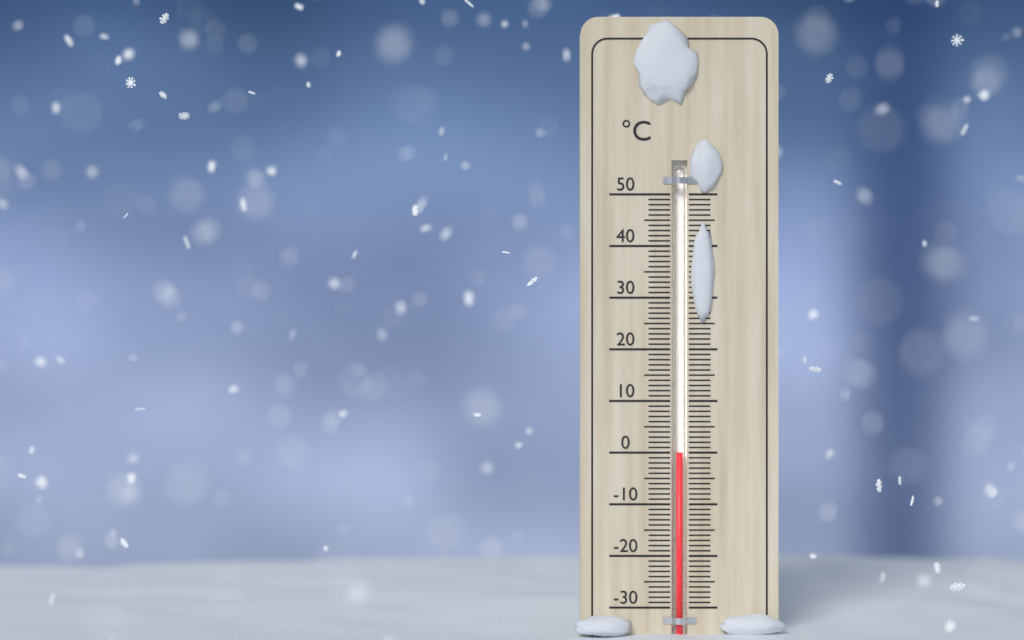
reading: 0 °C
